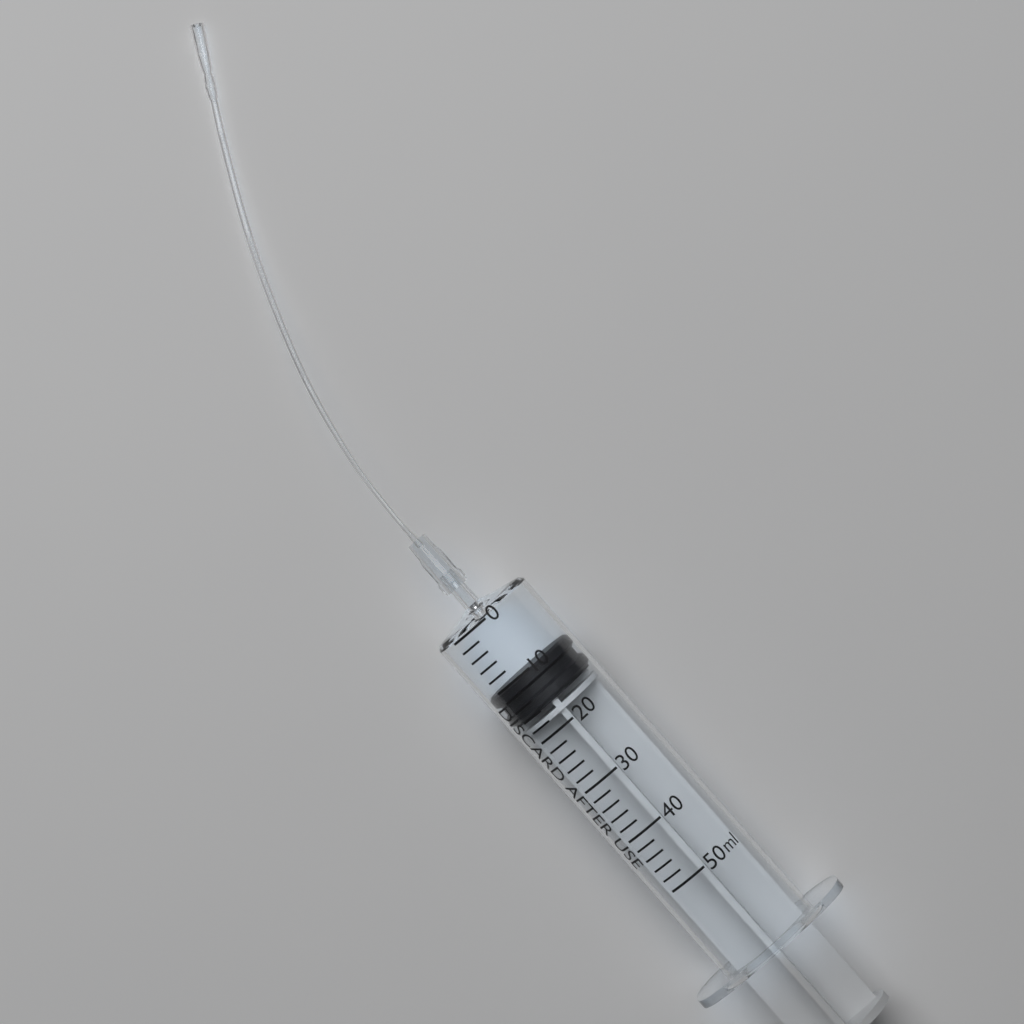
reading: 10 ml
